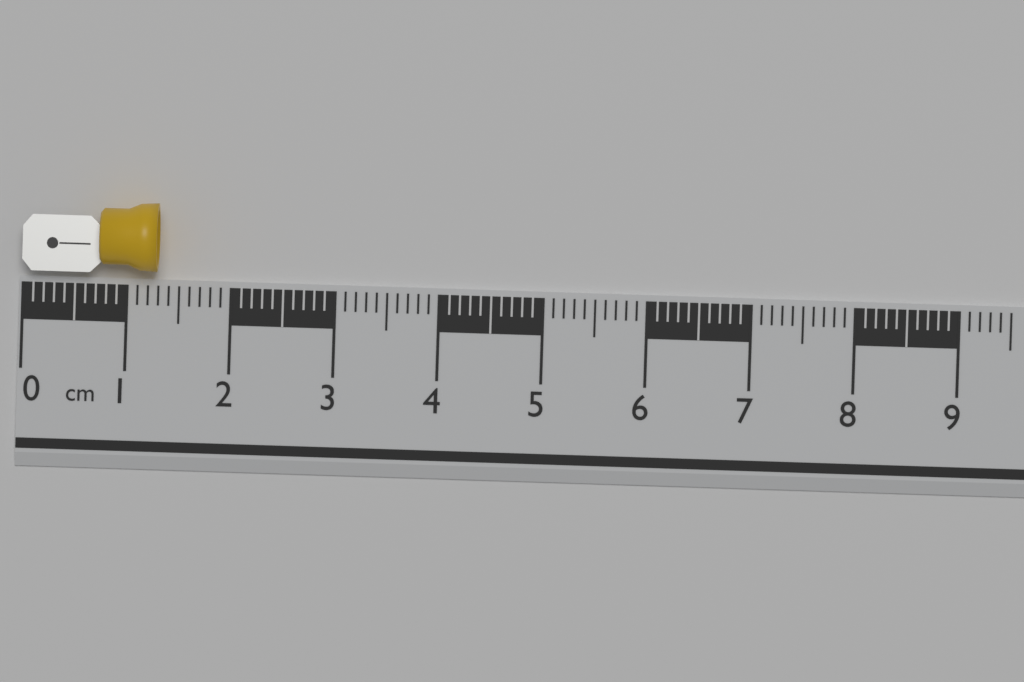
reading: 1.3 cm
